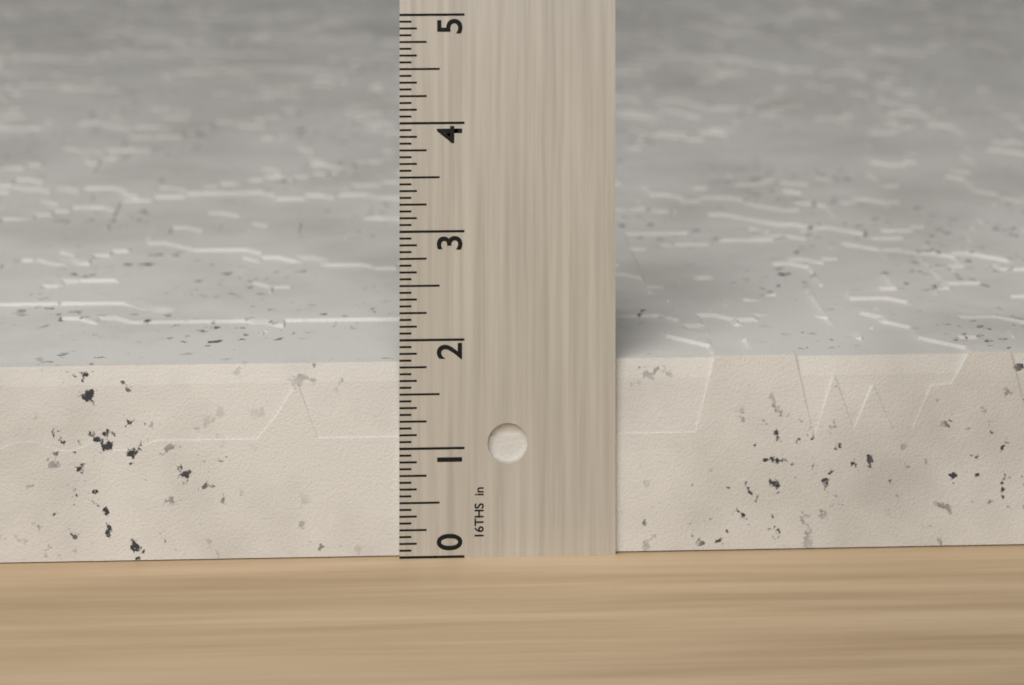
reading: 1.8125 in
